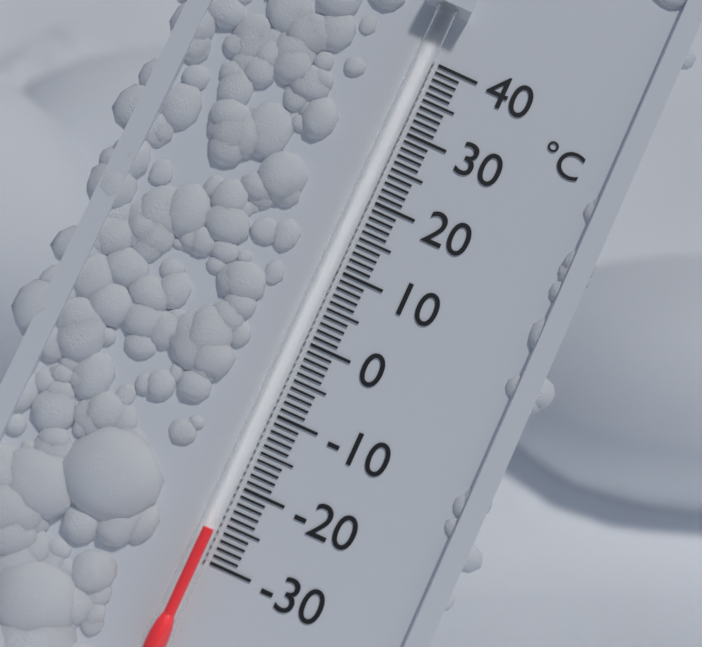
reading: -26 °C
